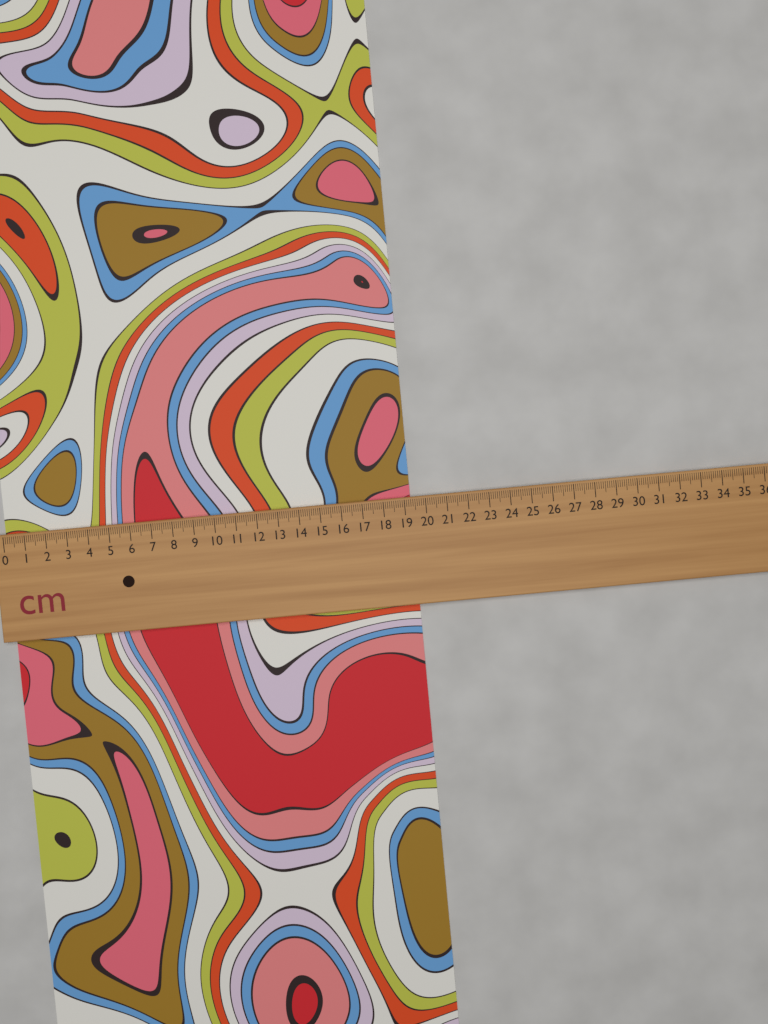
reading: 19.3 cm
